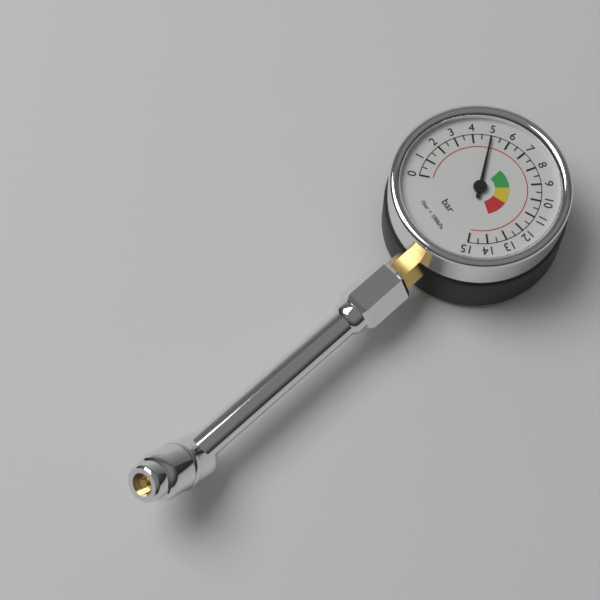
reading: 5.0 bar
